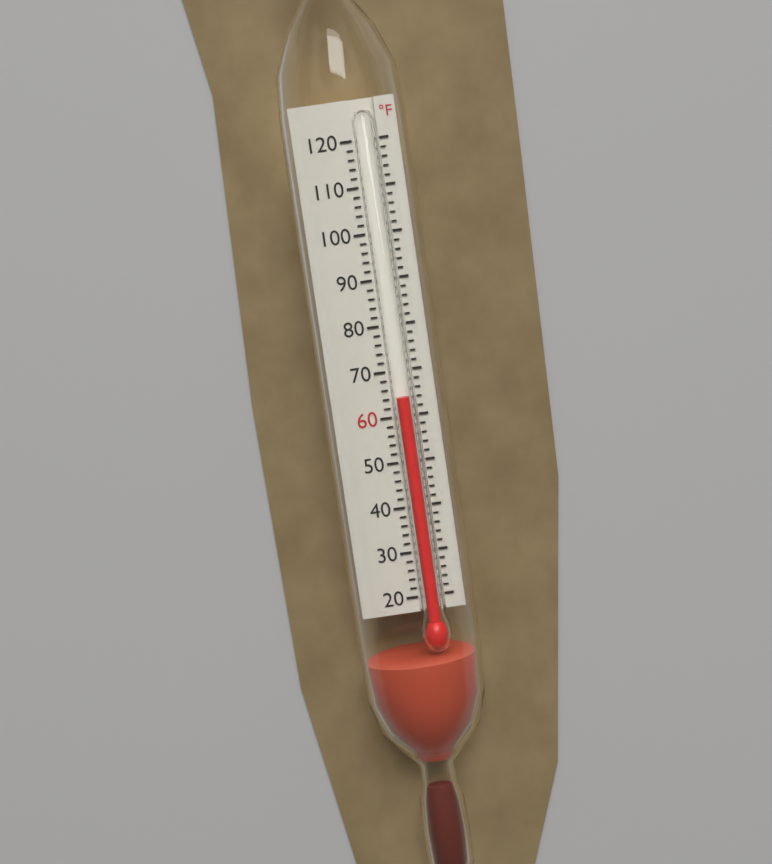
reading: 64 °F
